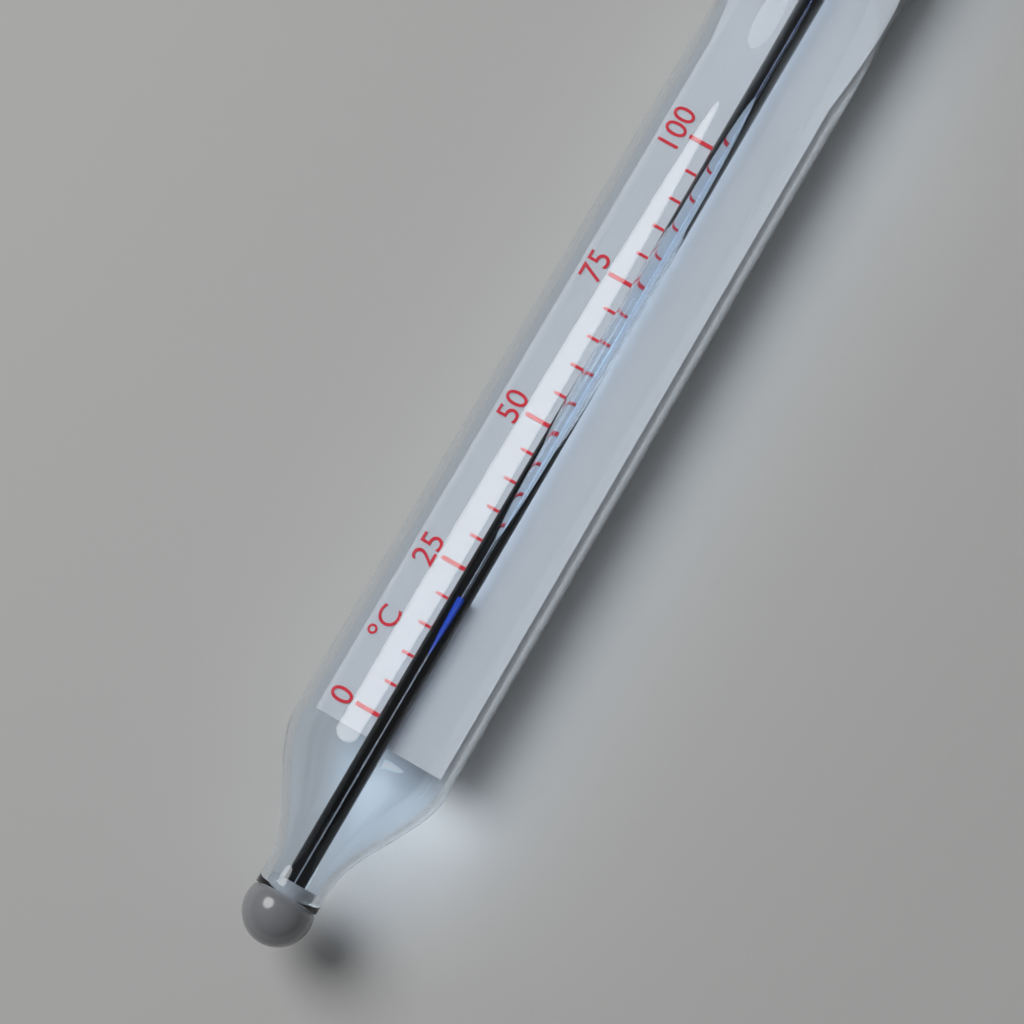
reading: 21 °C
